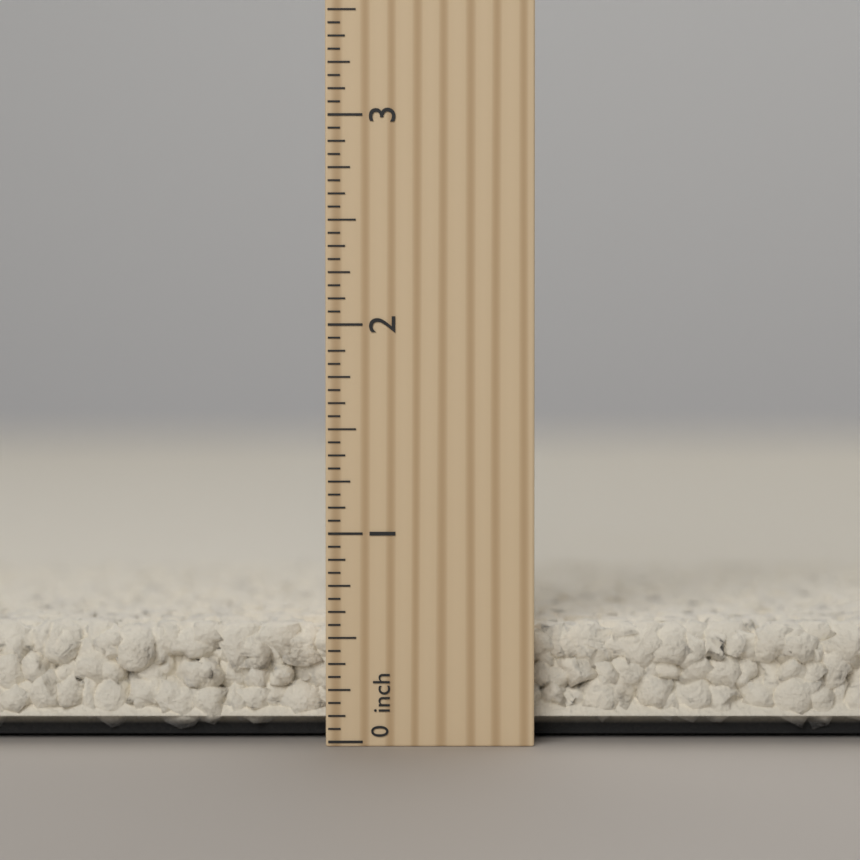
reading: 0.5500 inch
